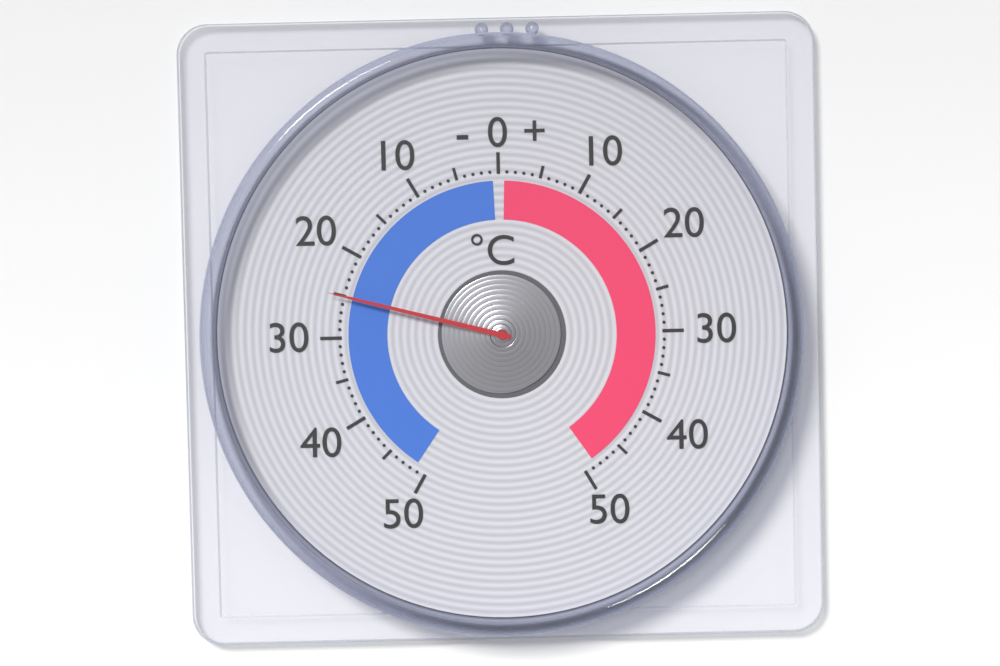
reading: -25 °C
